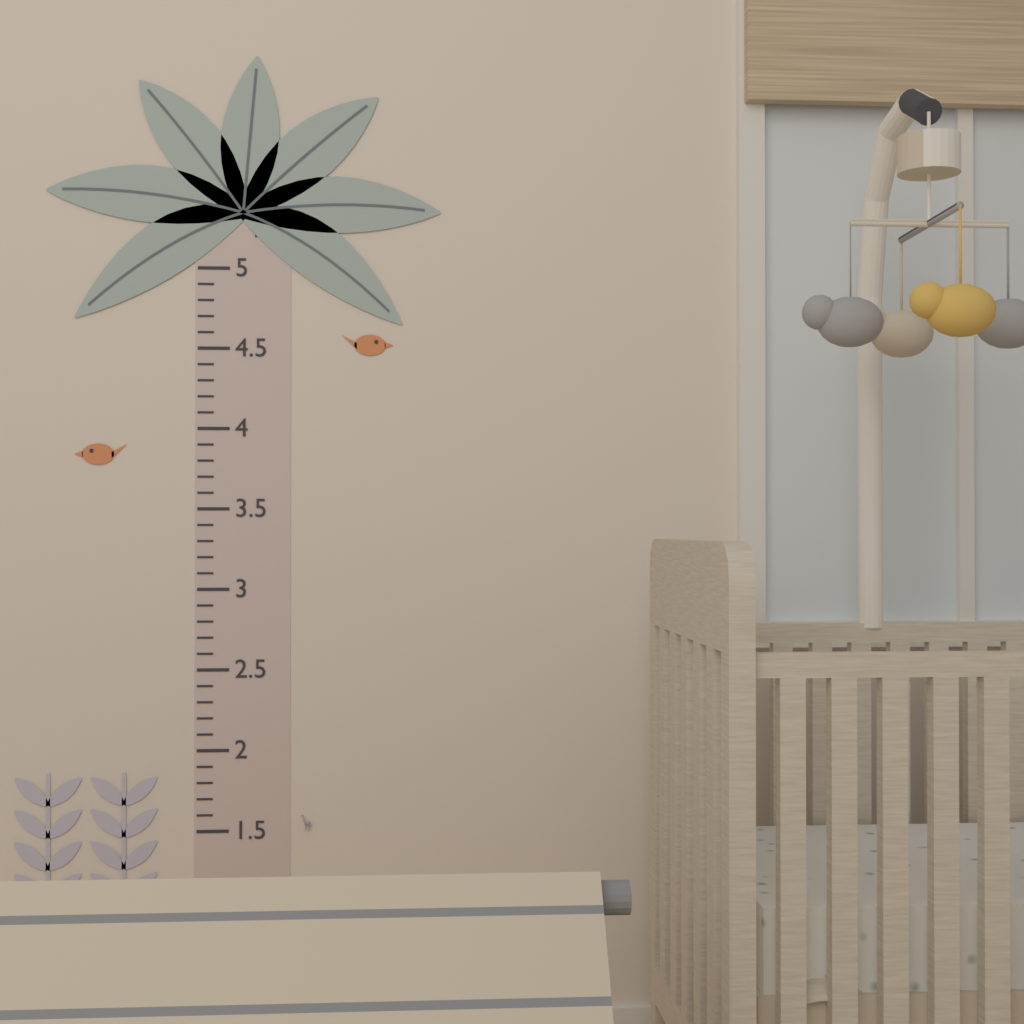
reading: 1.6 ft
